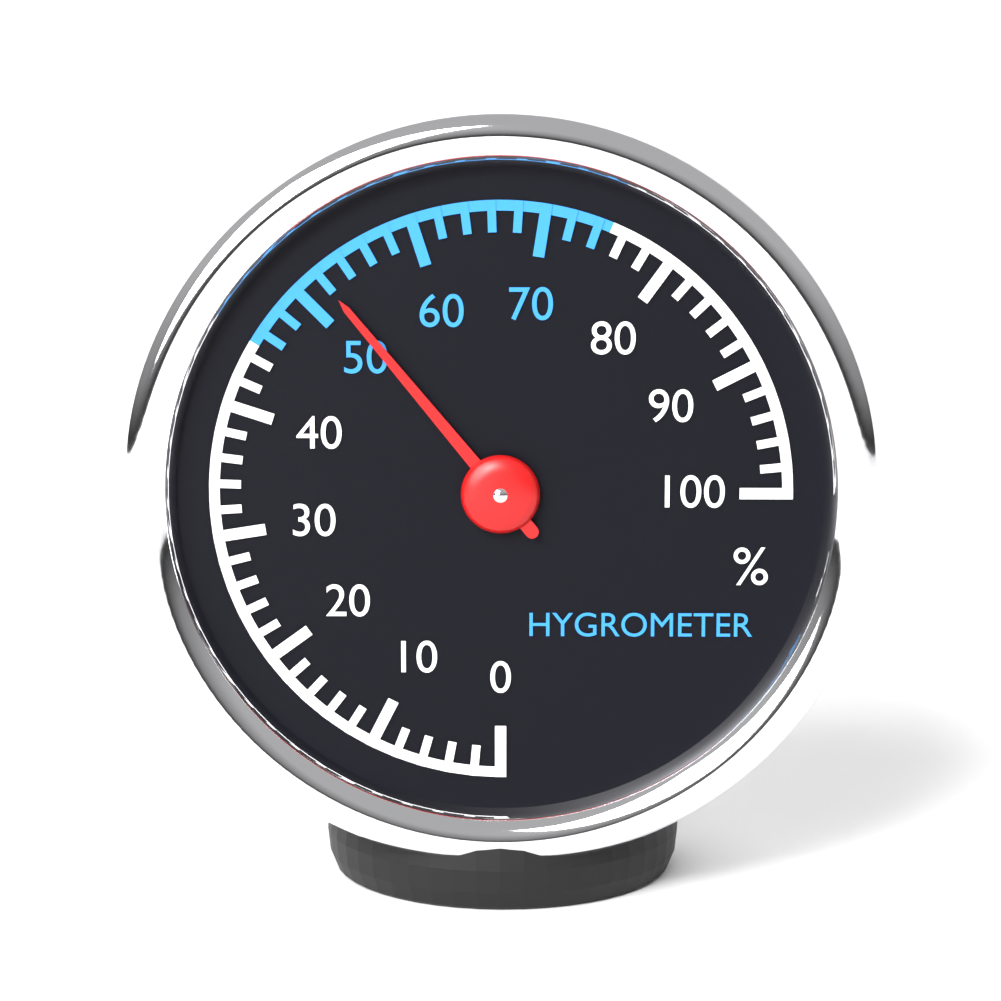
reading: 52 %
